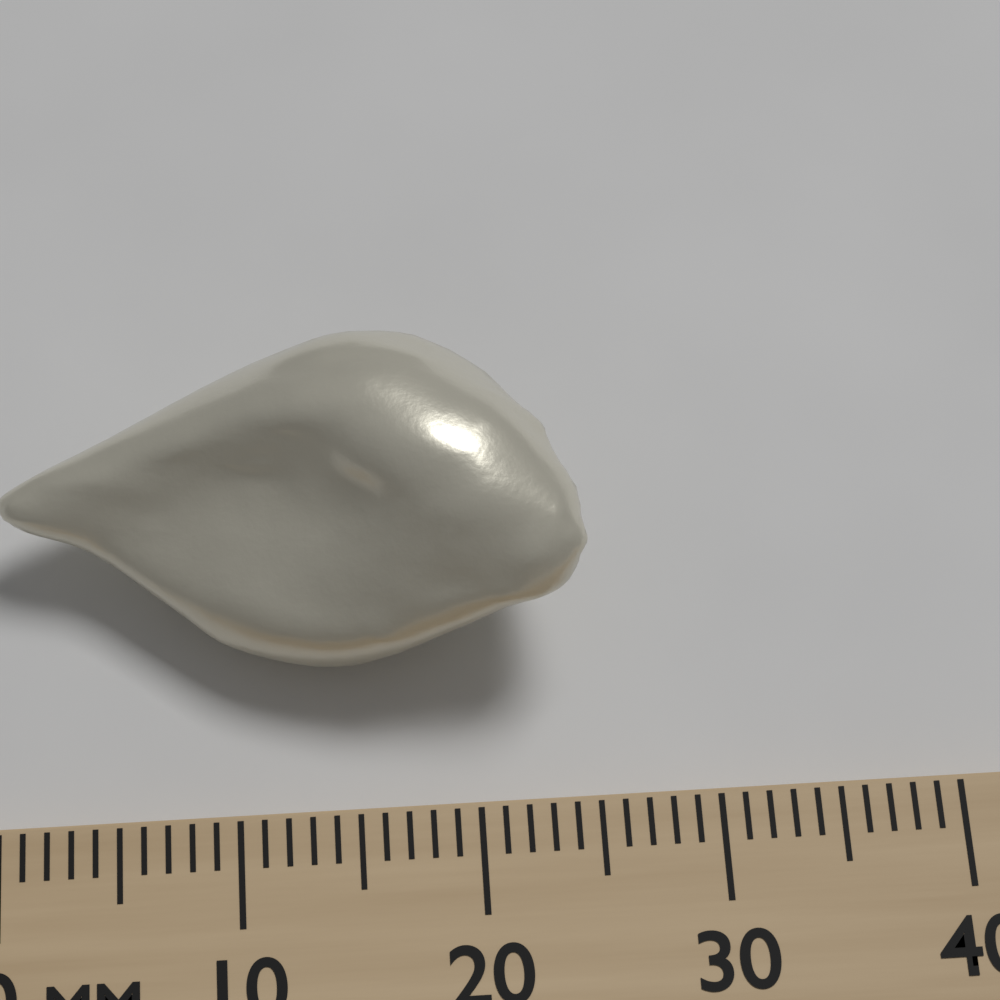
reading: 25 mm
